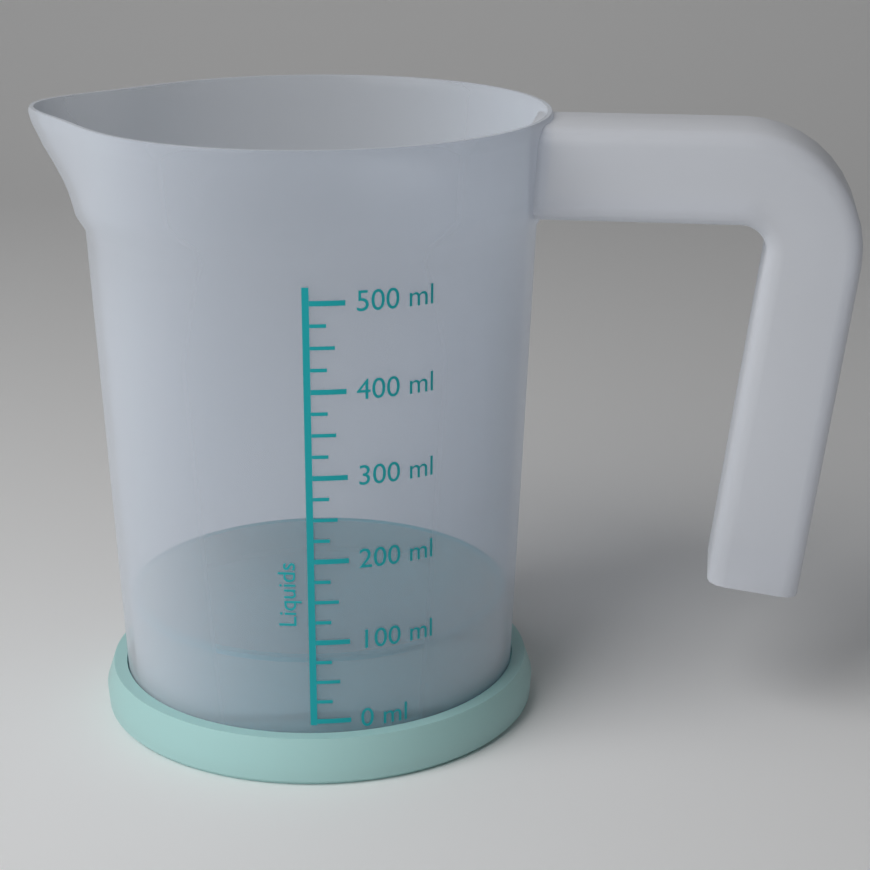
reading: 75 ml
